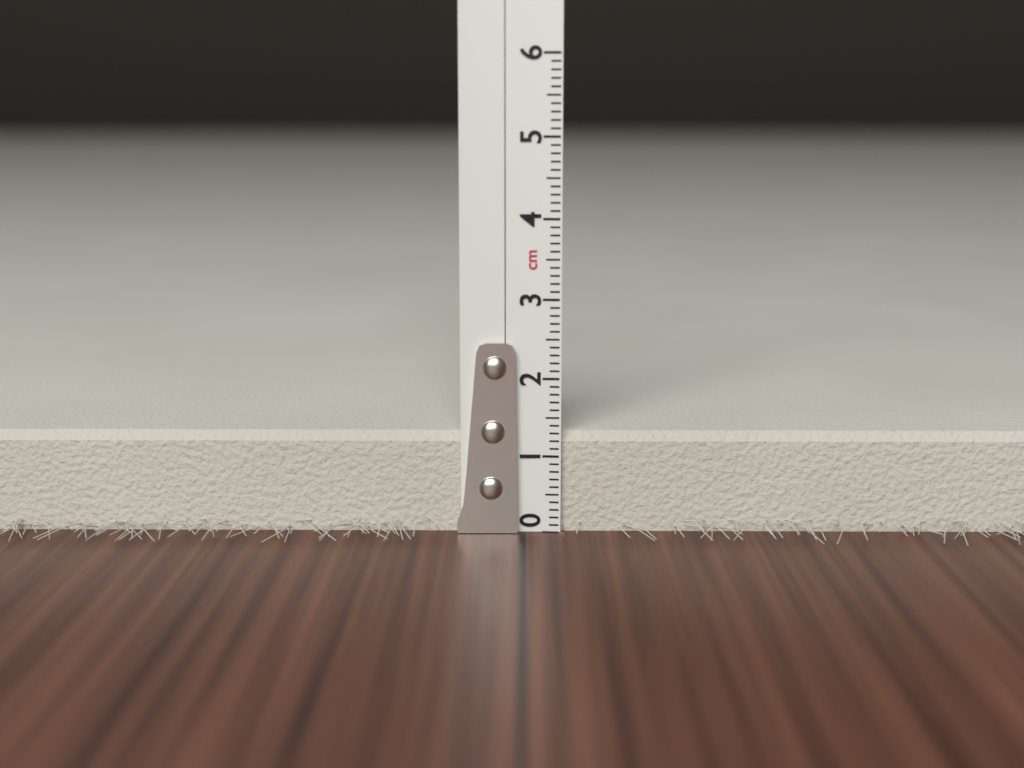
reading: 1.3 cm
